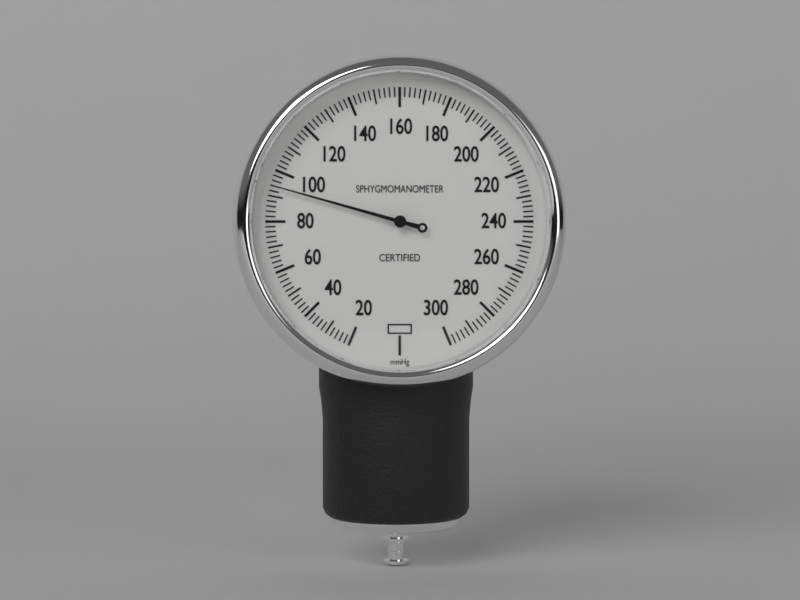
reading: 94 mmHg
